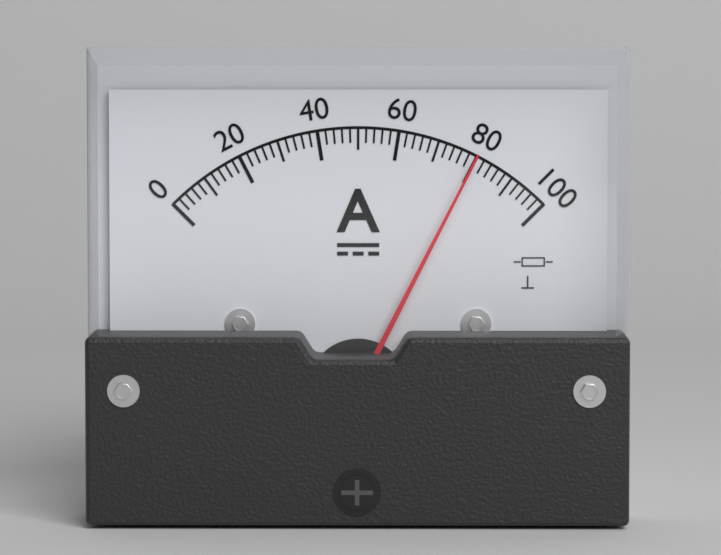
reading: 80 A
